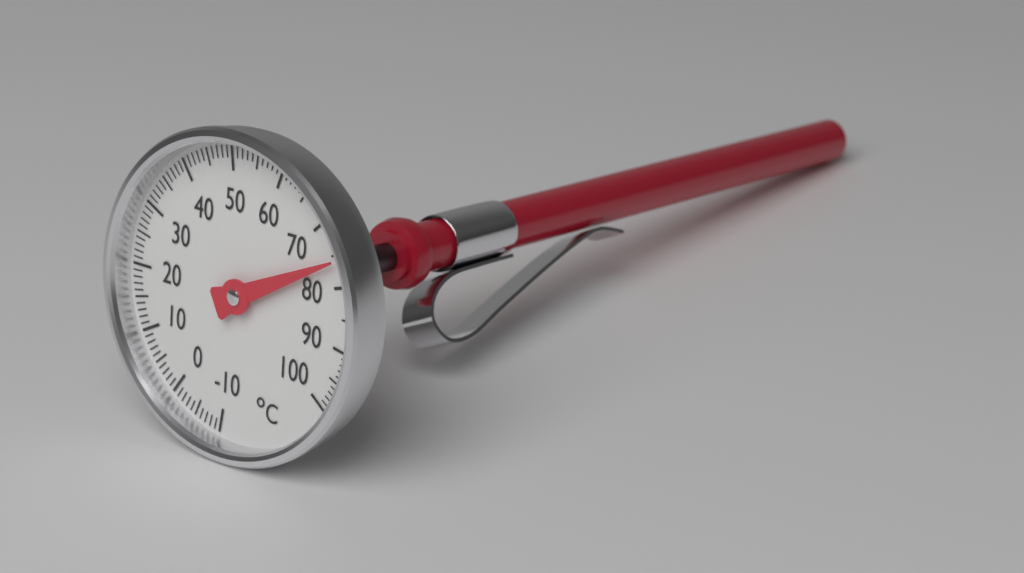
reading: 76 °C
